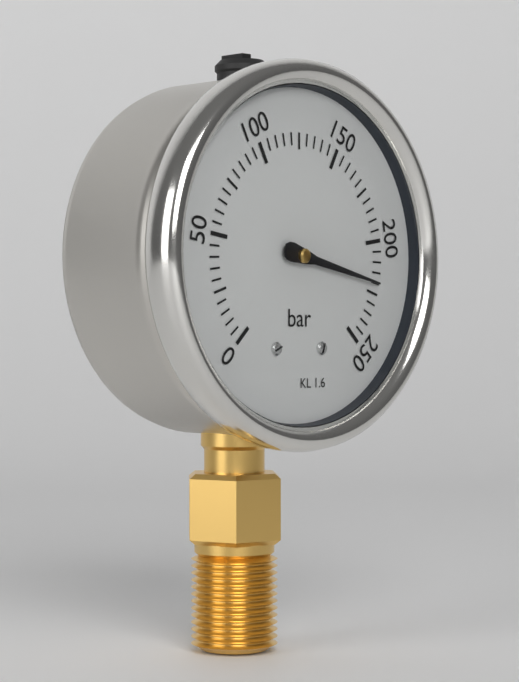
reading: 220 bar
